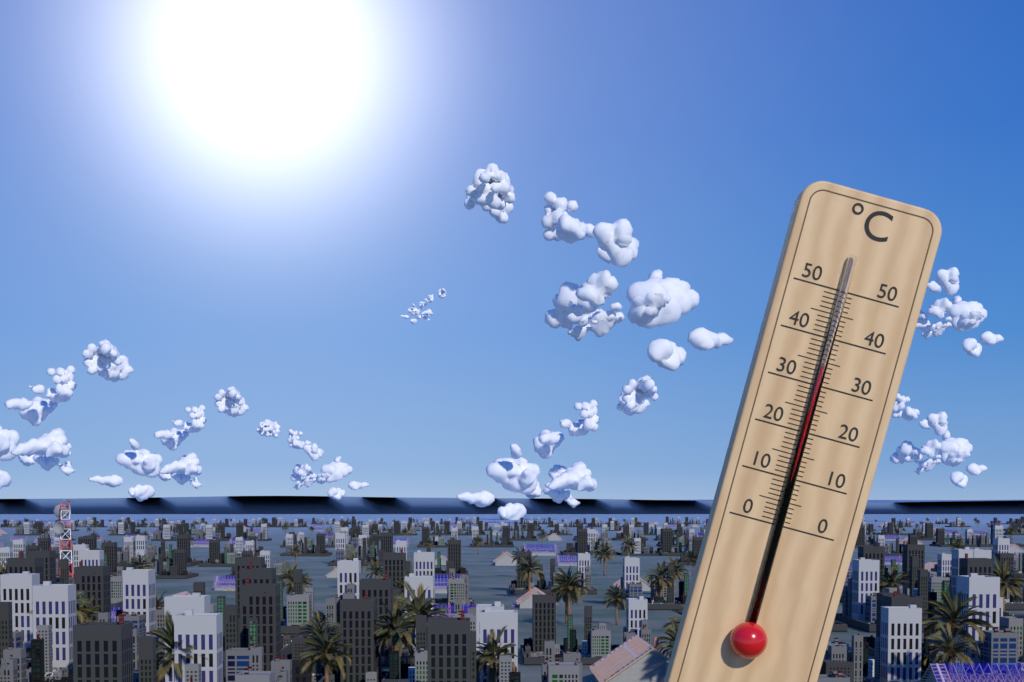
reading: 34 °C
